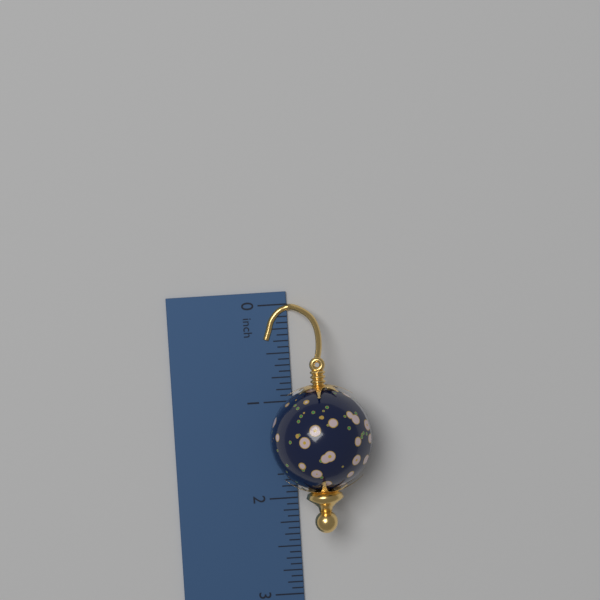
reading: 2.3125 inch
